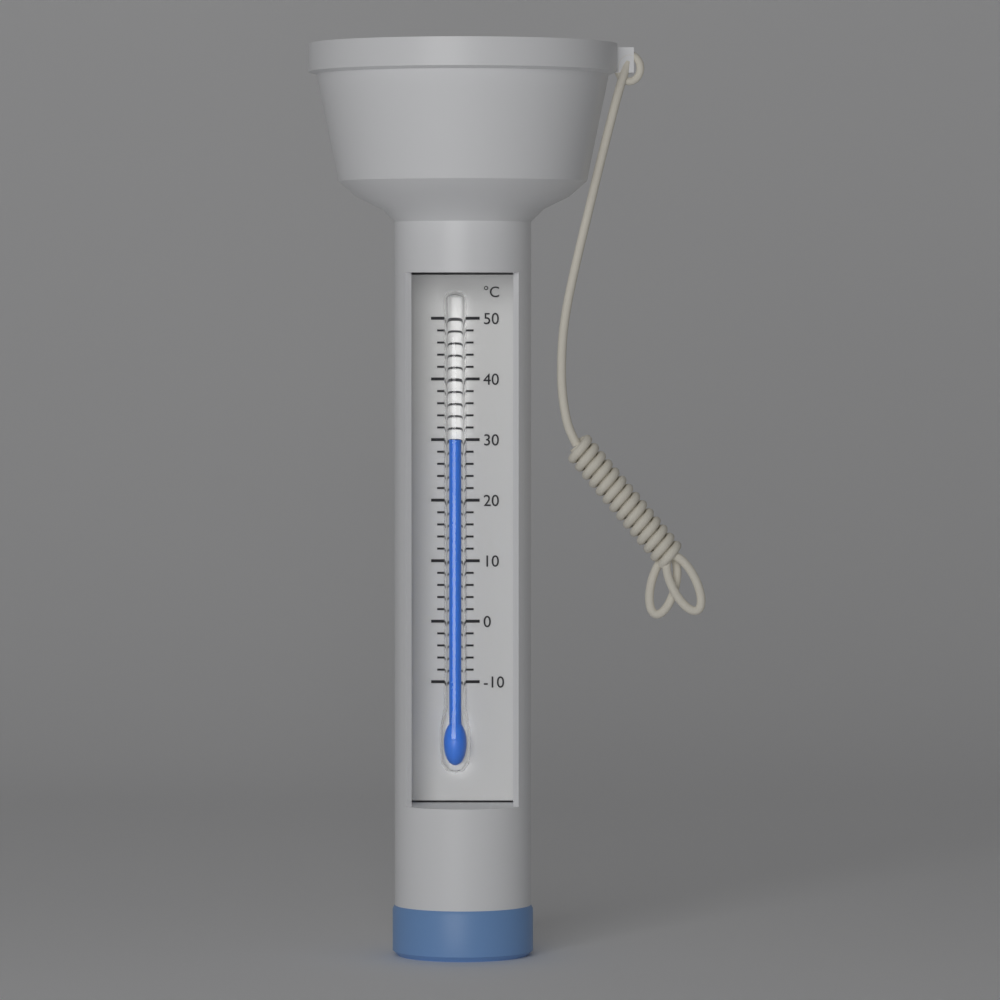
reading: 30 °C
